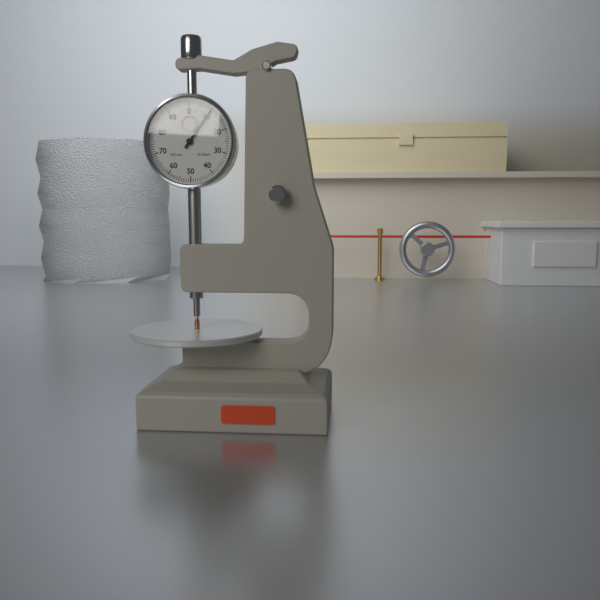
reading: 0.10 mm
